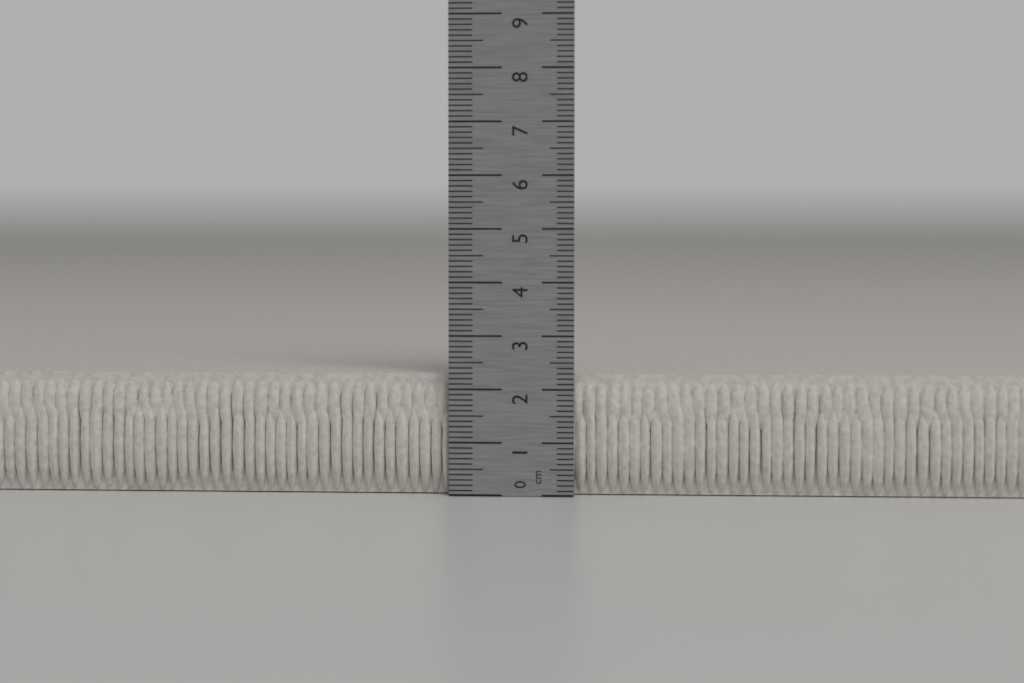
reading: 2.3 cm
